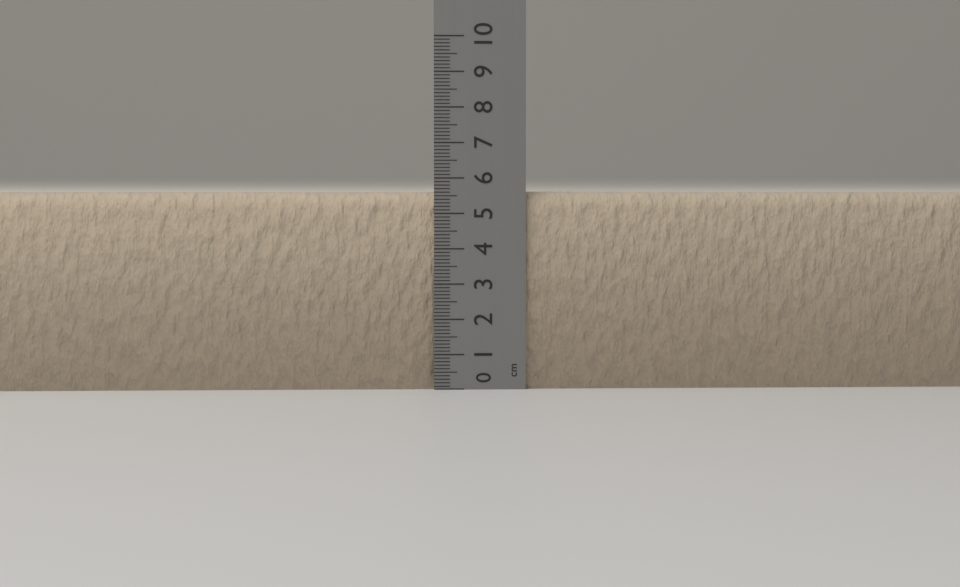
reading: 5.6 cm
